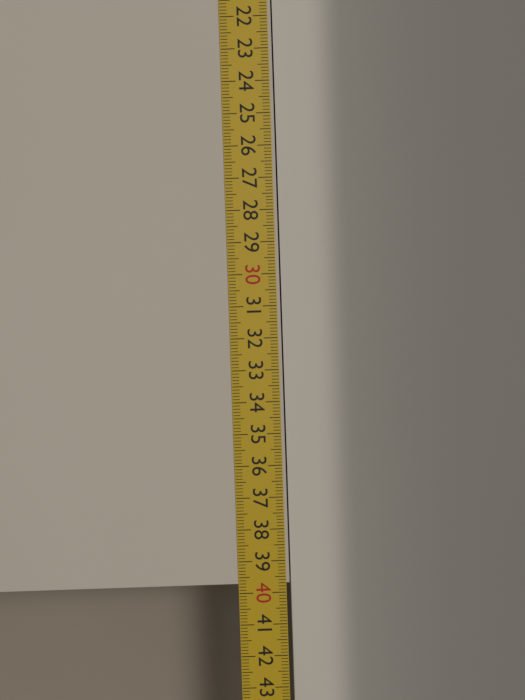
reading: 39.7 cm
